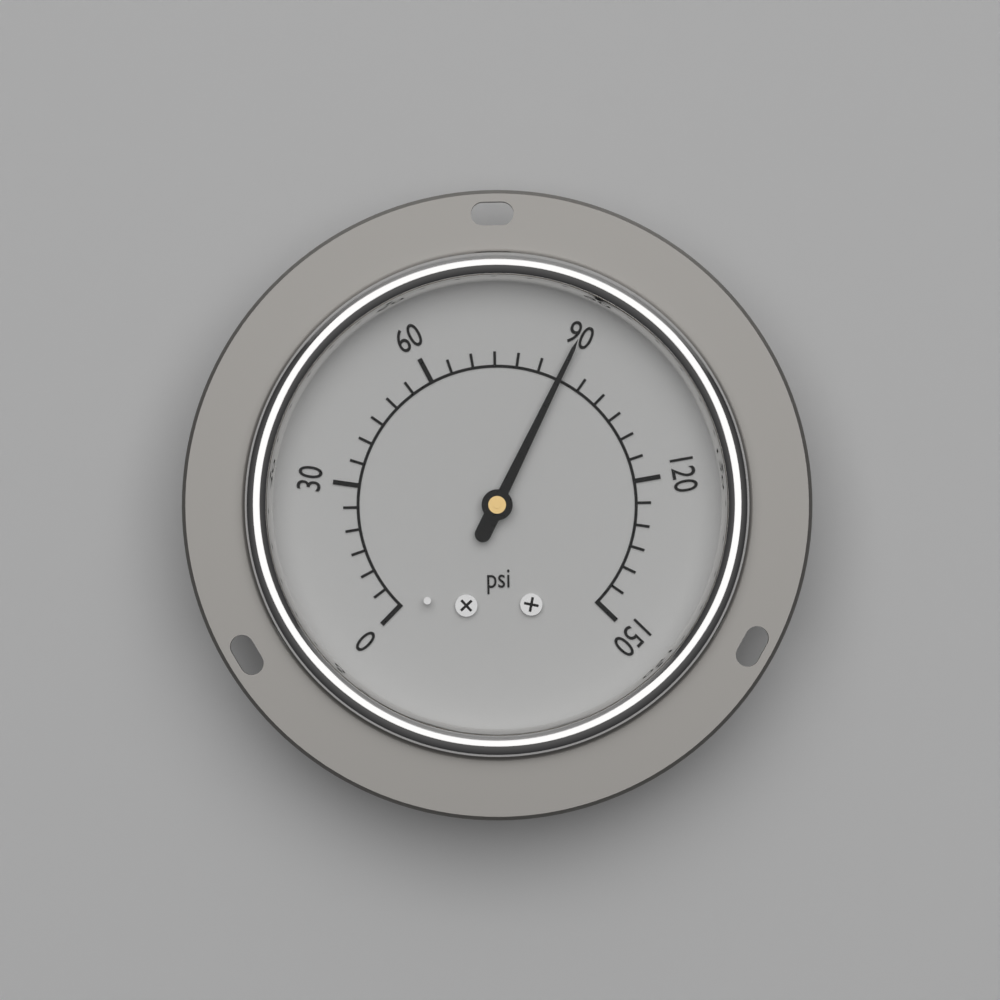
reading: 90 psi
